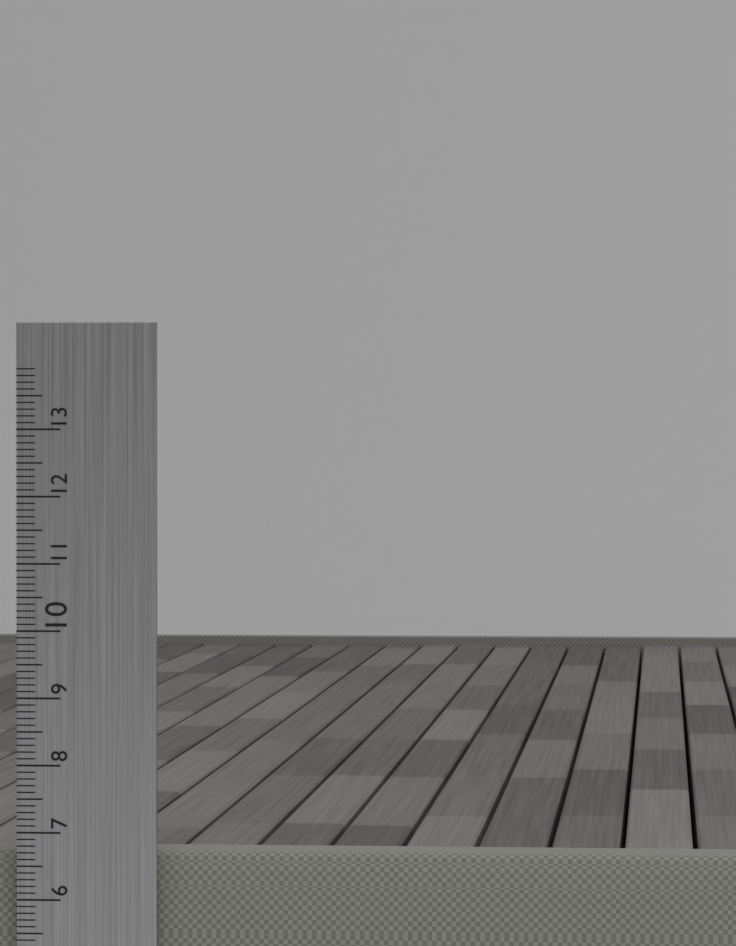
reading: 6.7 cm
